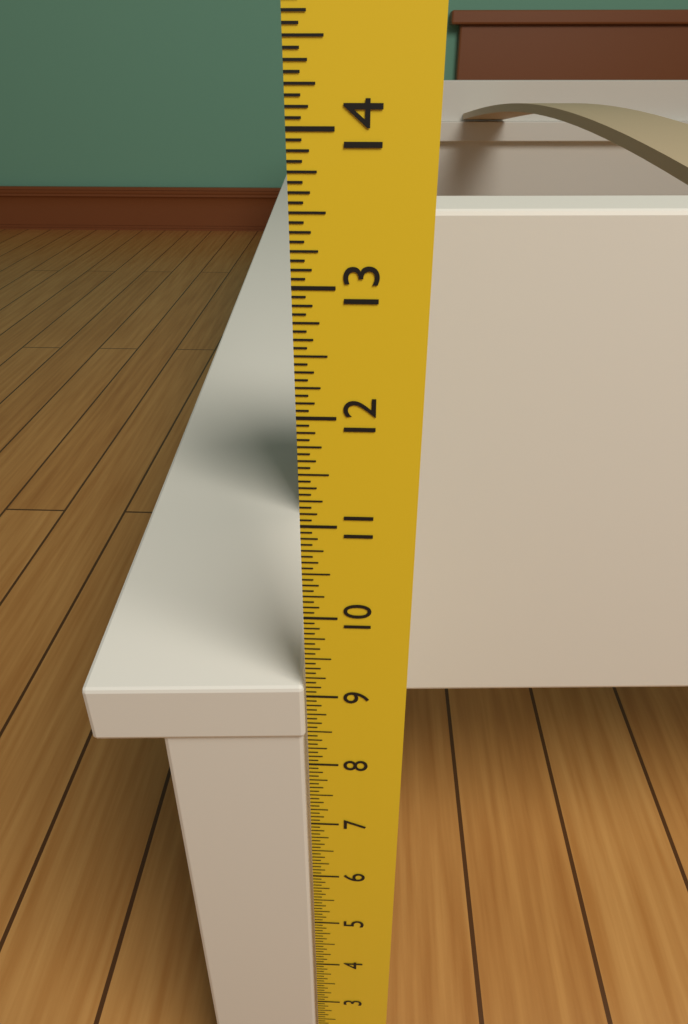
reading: 9.1250 in
